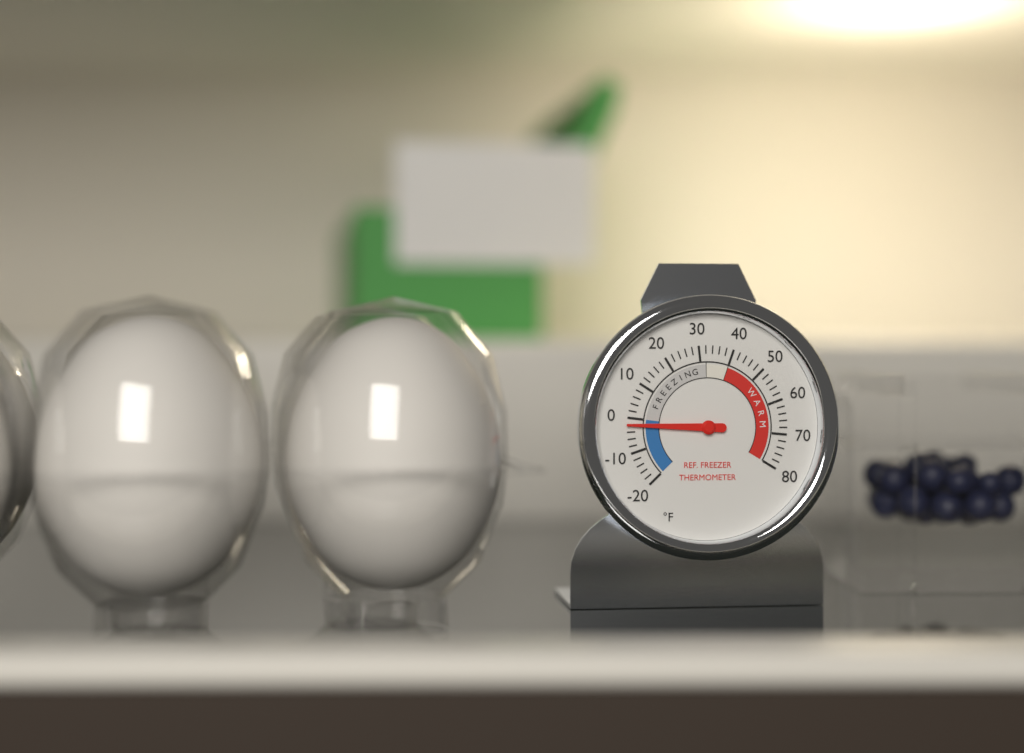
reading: -2 °F
